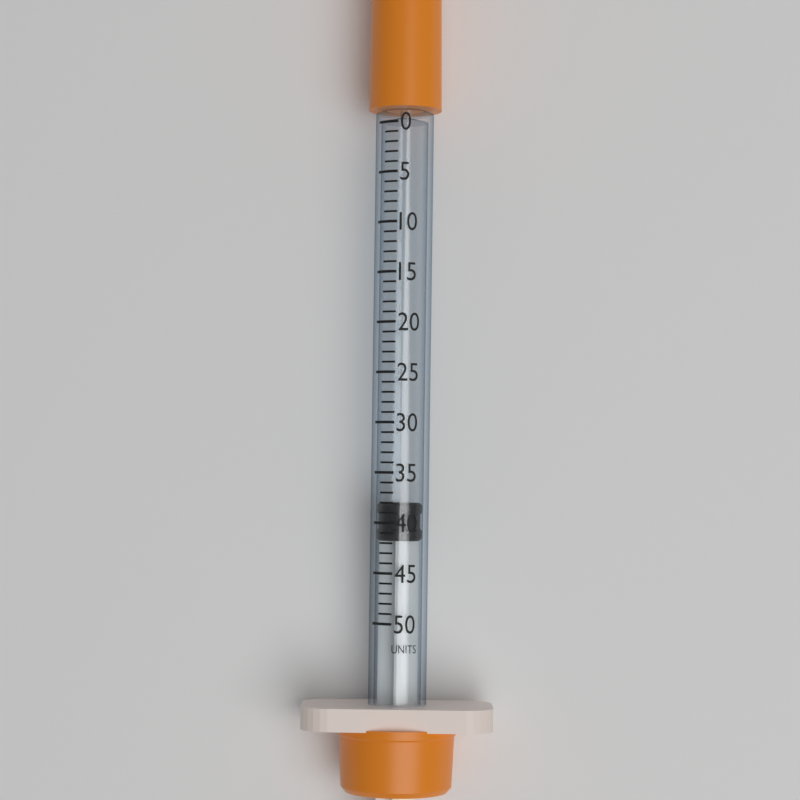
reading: 38 units
